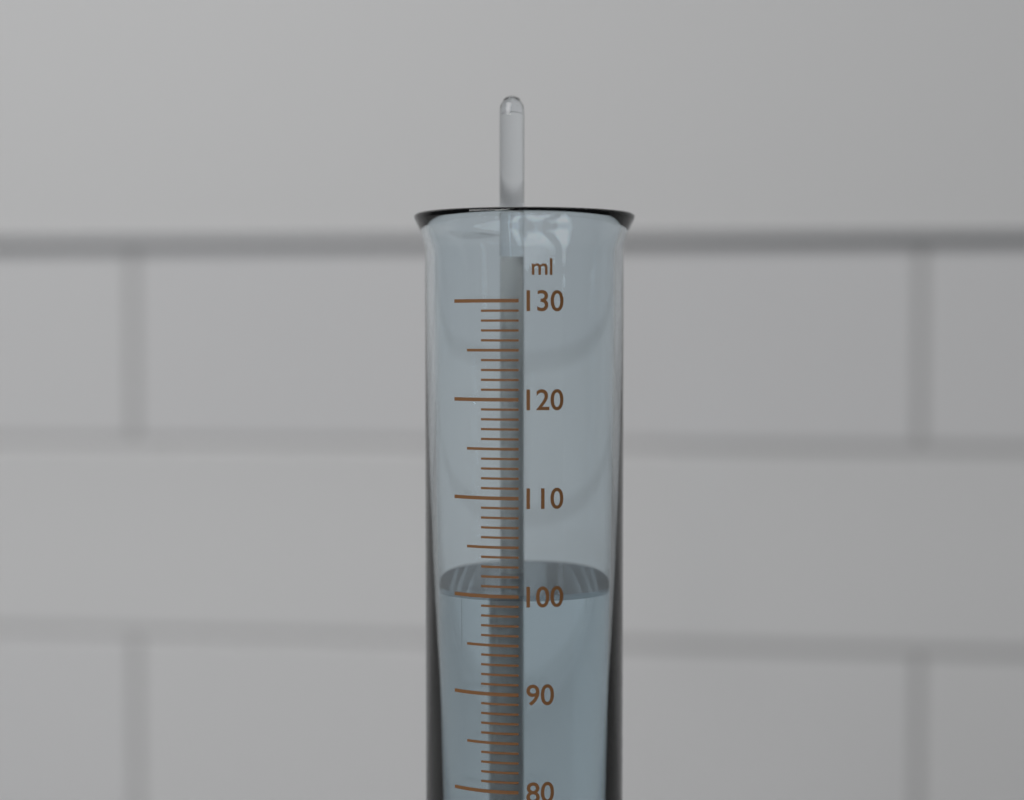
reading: 100 ml
